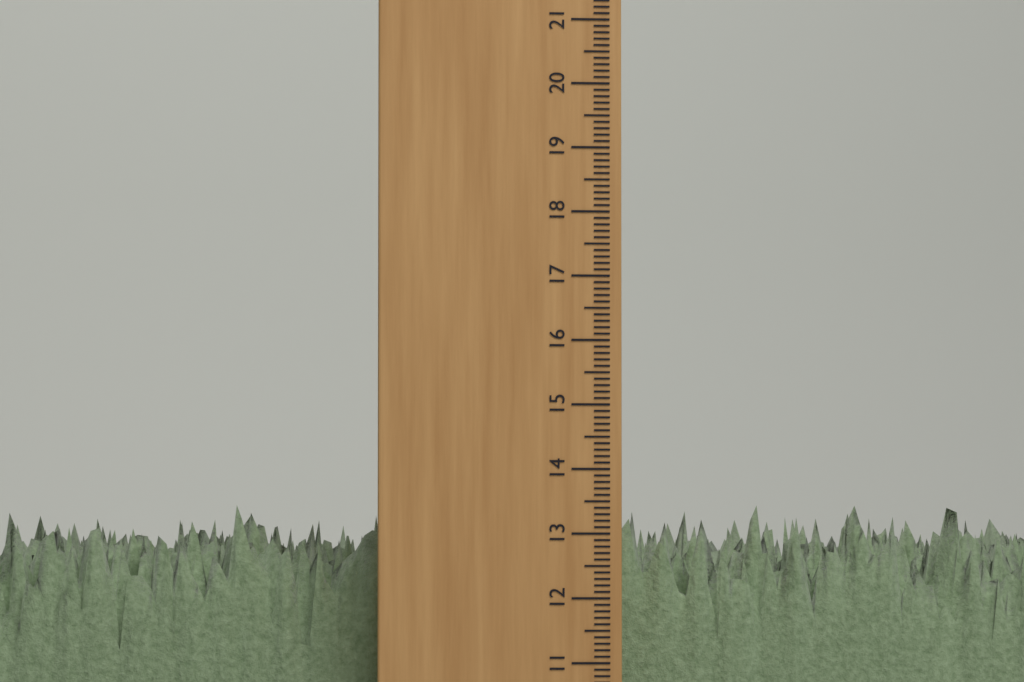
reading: 13.5 cm
